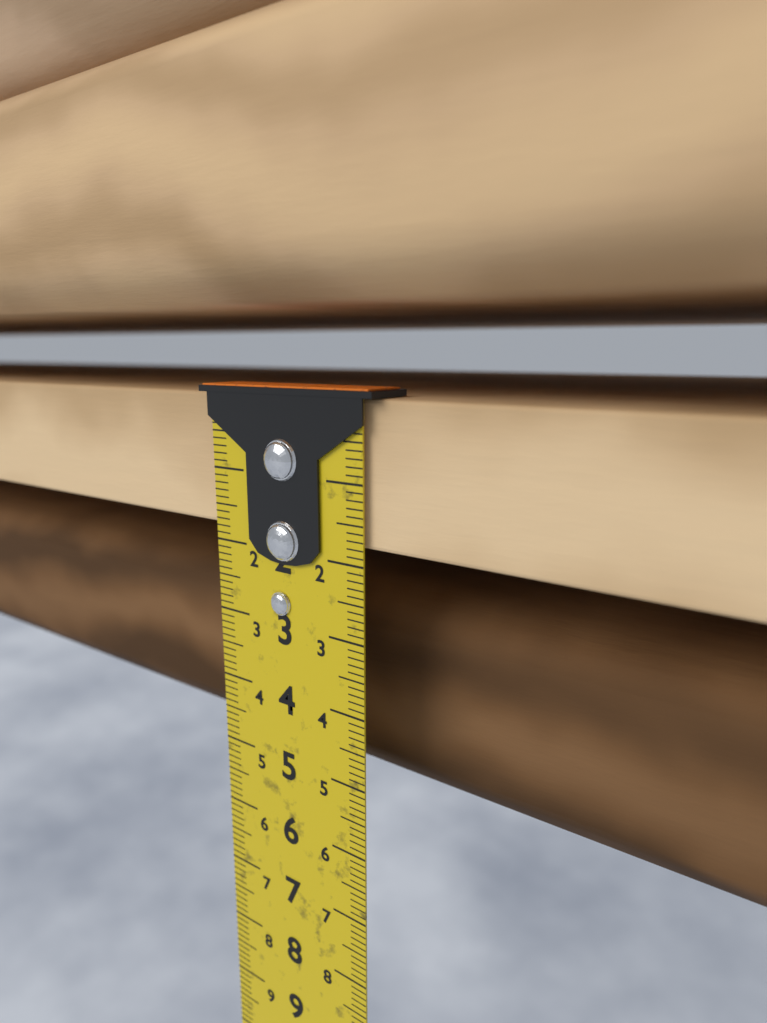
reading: 1.8 cm
